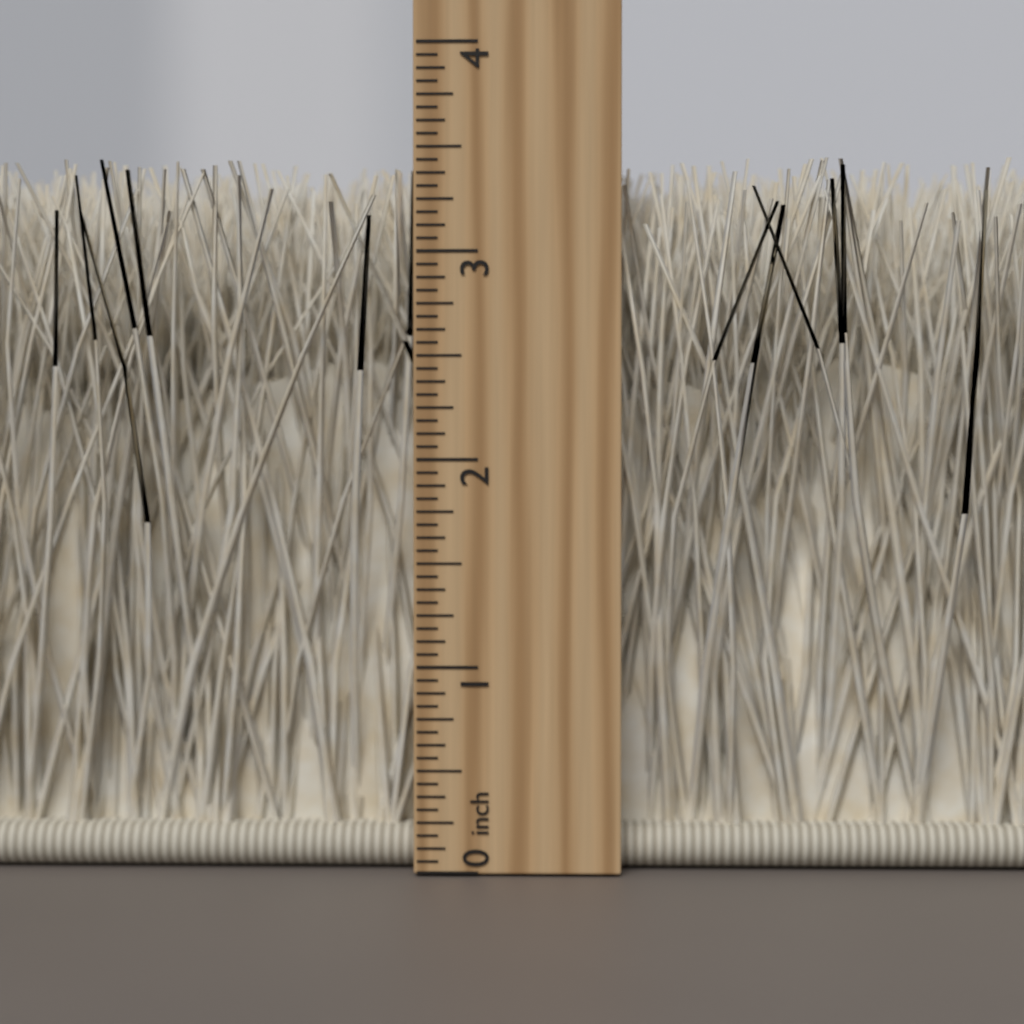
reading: 3.4375 inch
